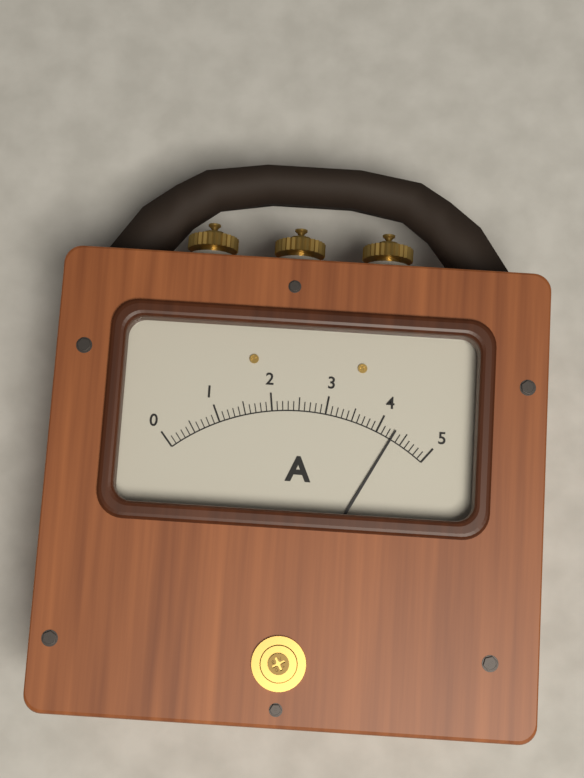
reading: 4.3 A
